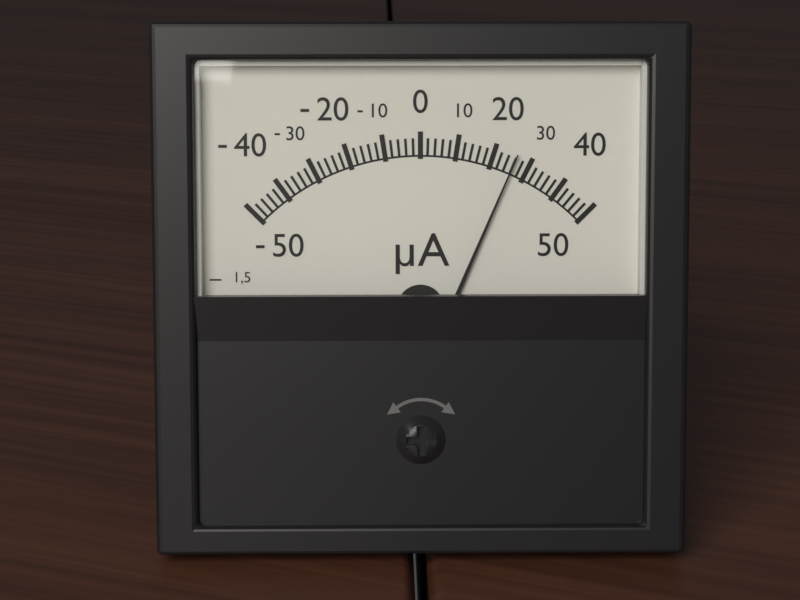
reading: 26 µA
